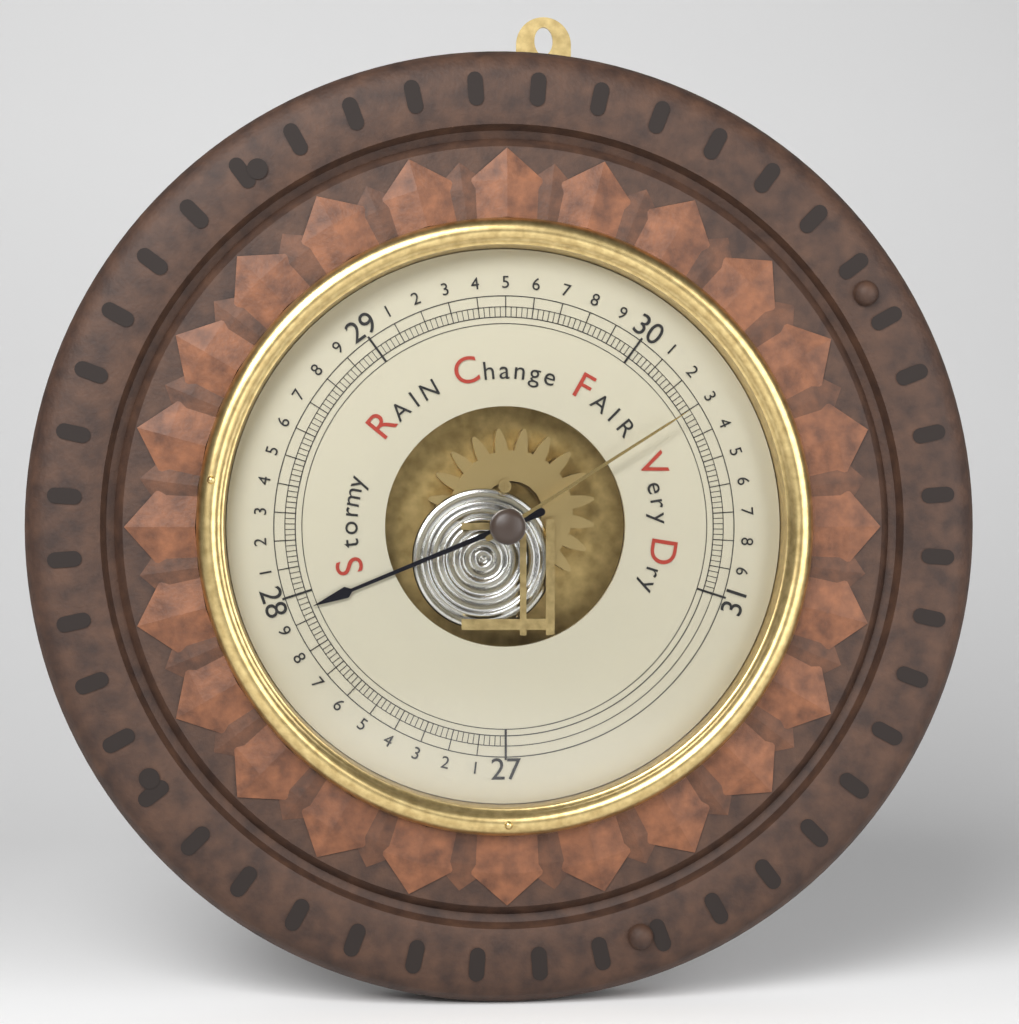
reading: 27.94 inHg
